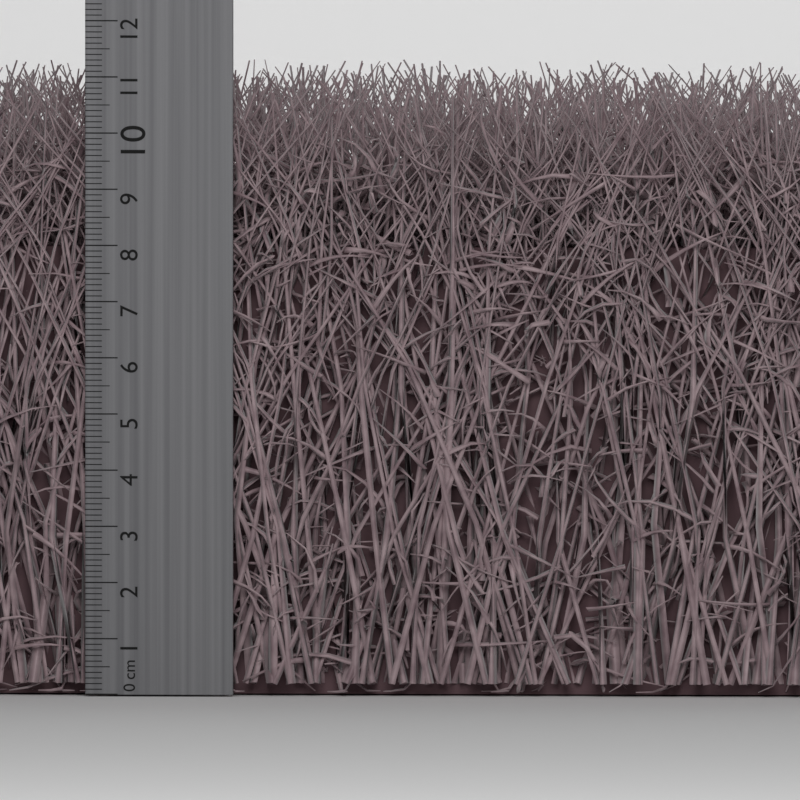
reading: 11.0 cm
